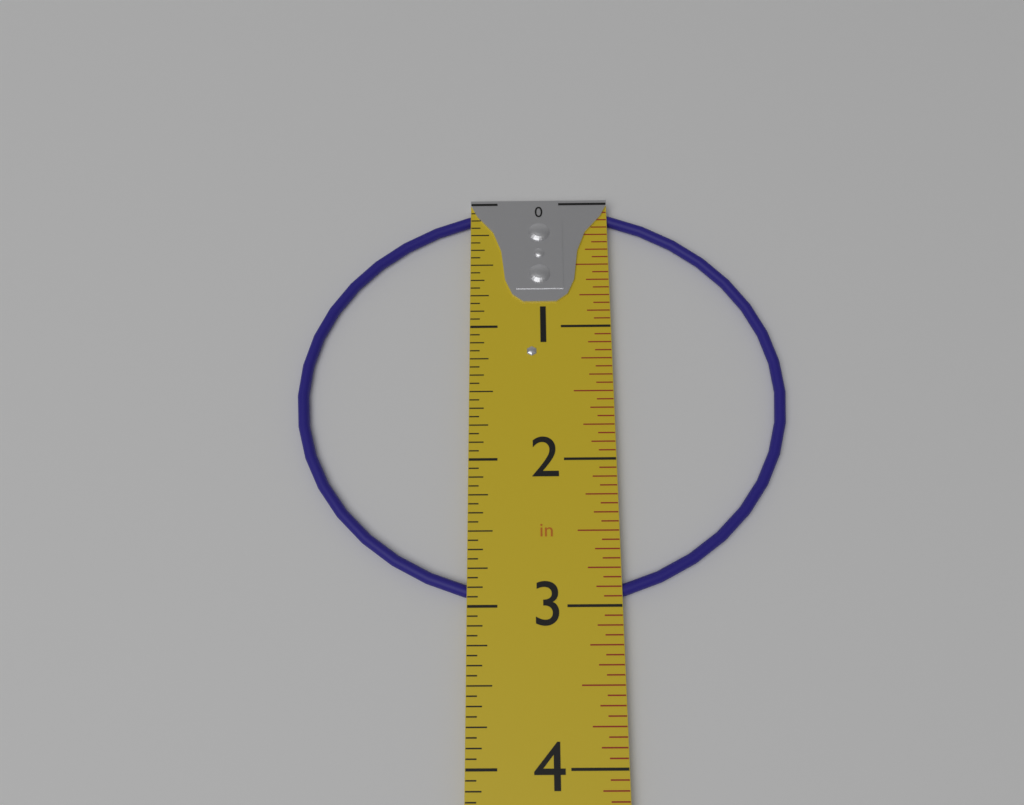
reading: 3.0000 in
